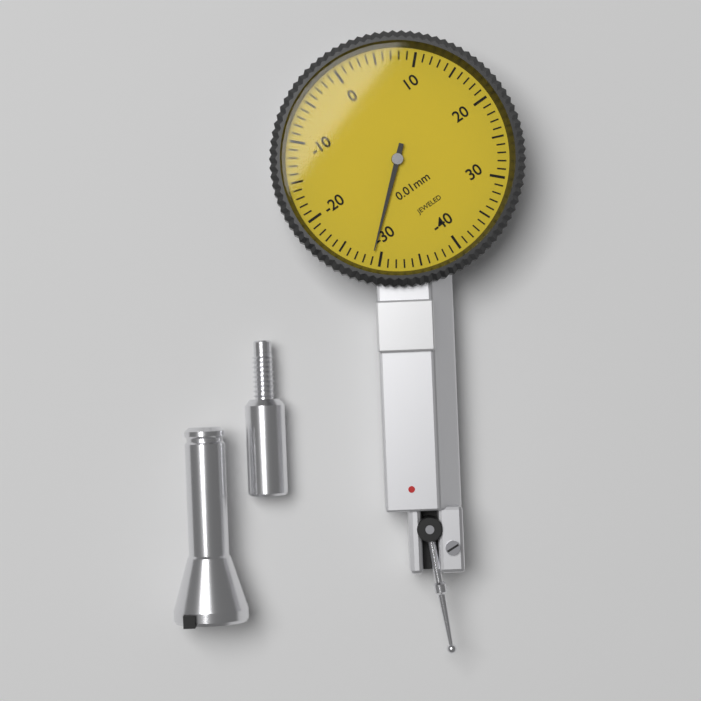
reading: -29 0.01mm
